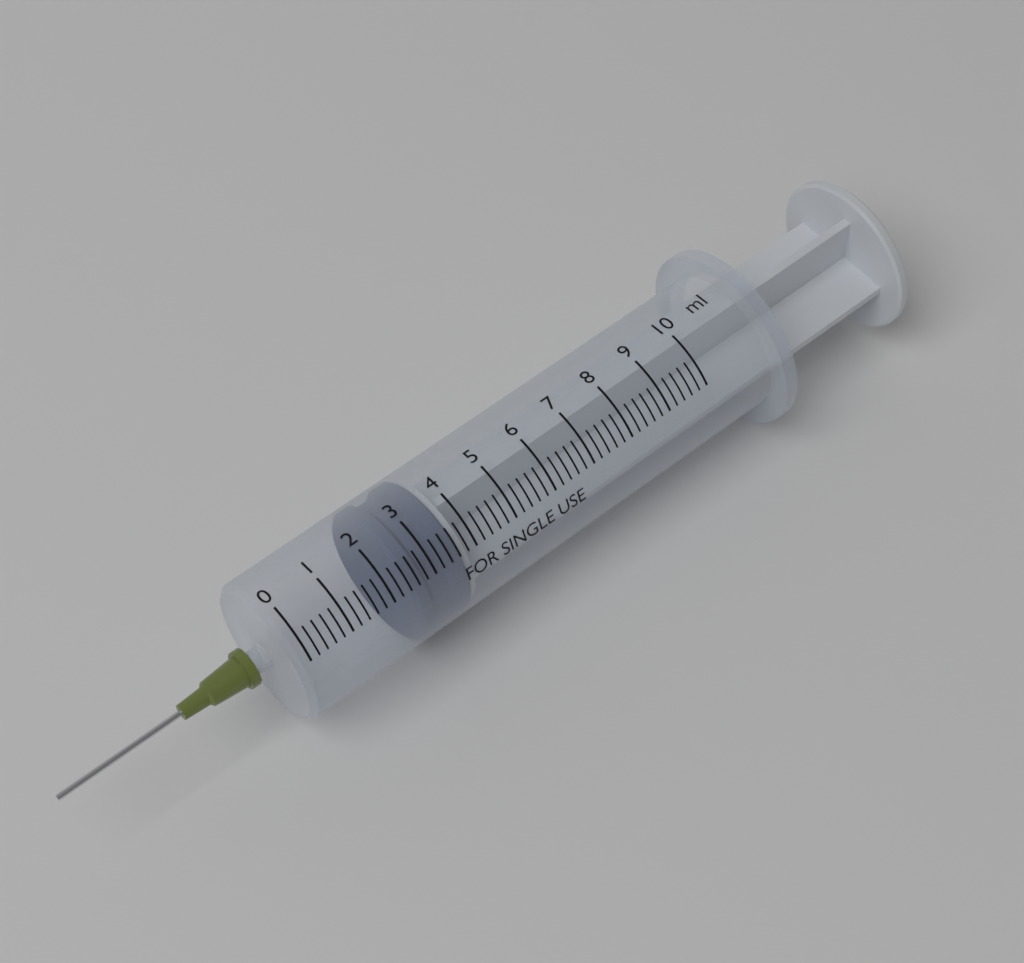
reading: 2.4 ml
